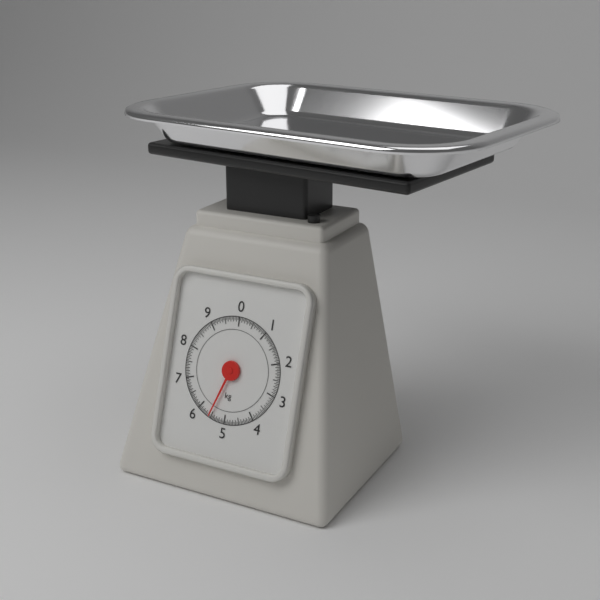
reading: 5.55 kg
